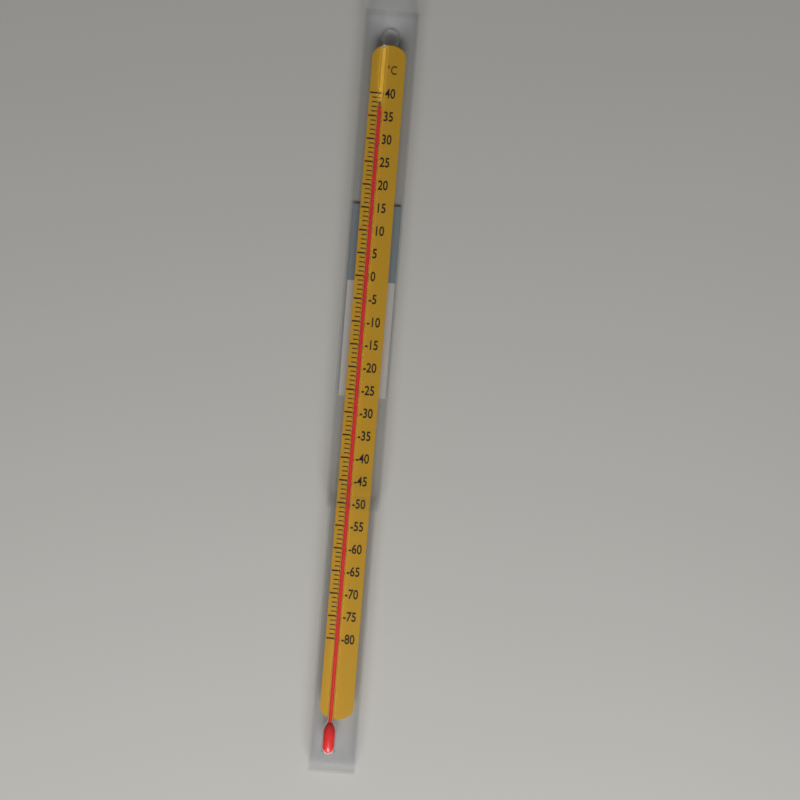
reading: 37 °C
